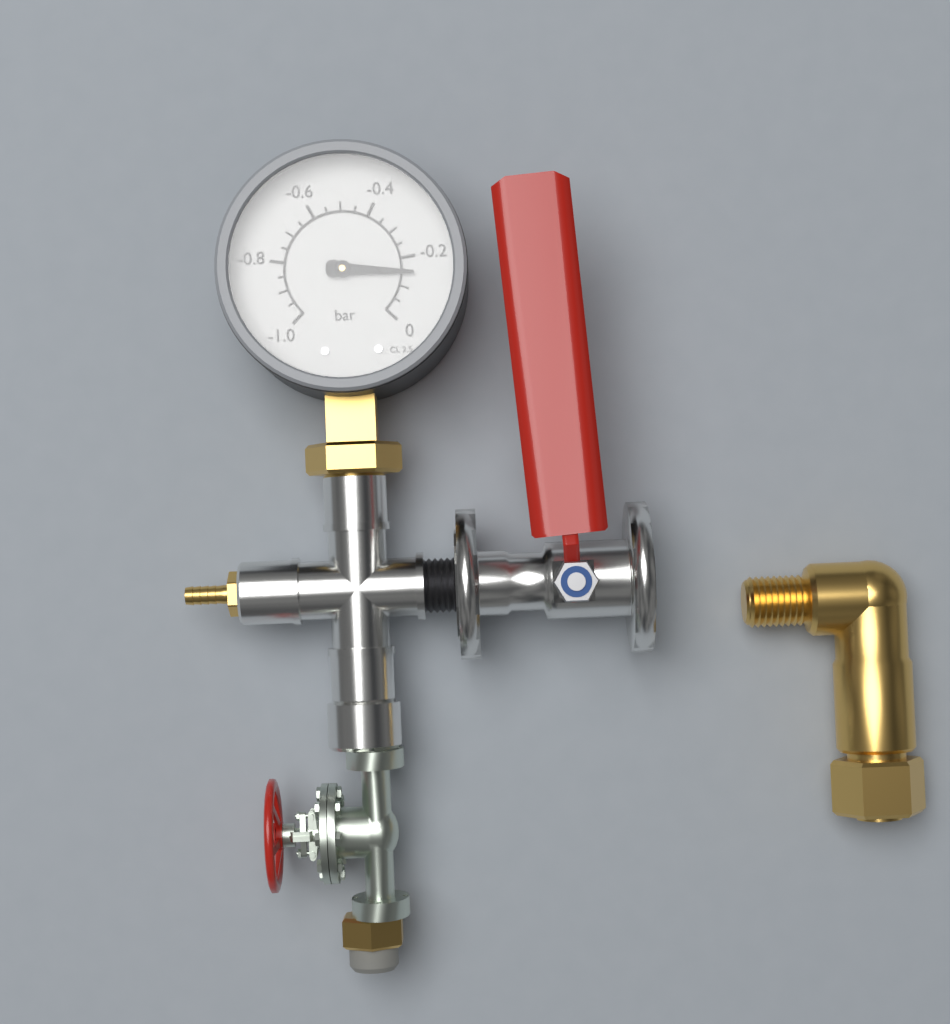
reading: -0.15 bar
